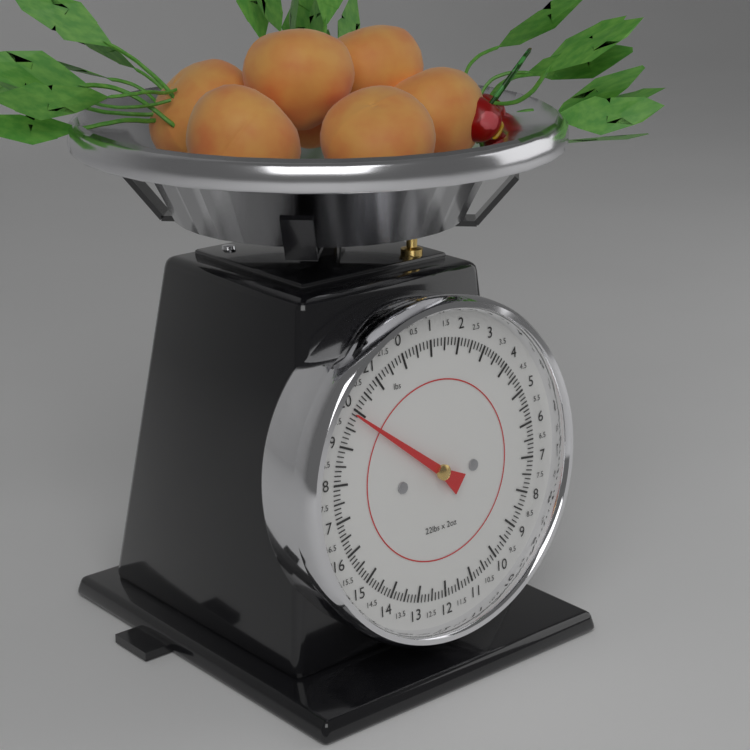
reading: 19.875 lbs
